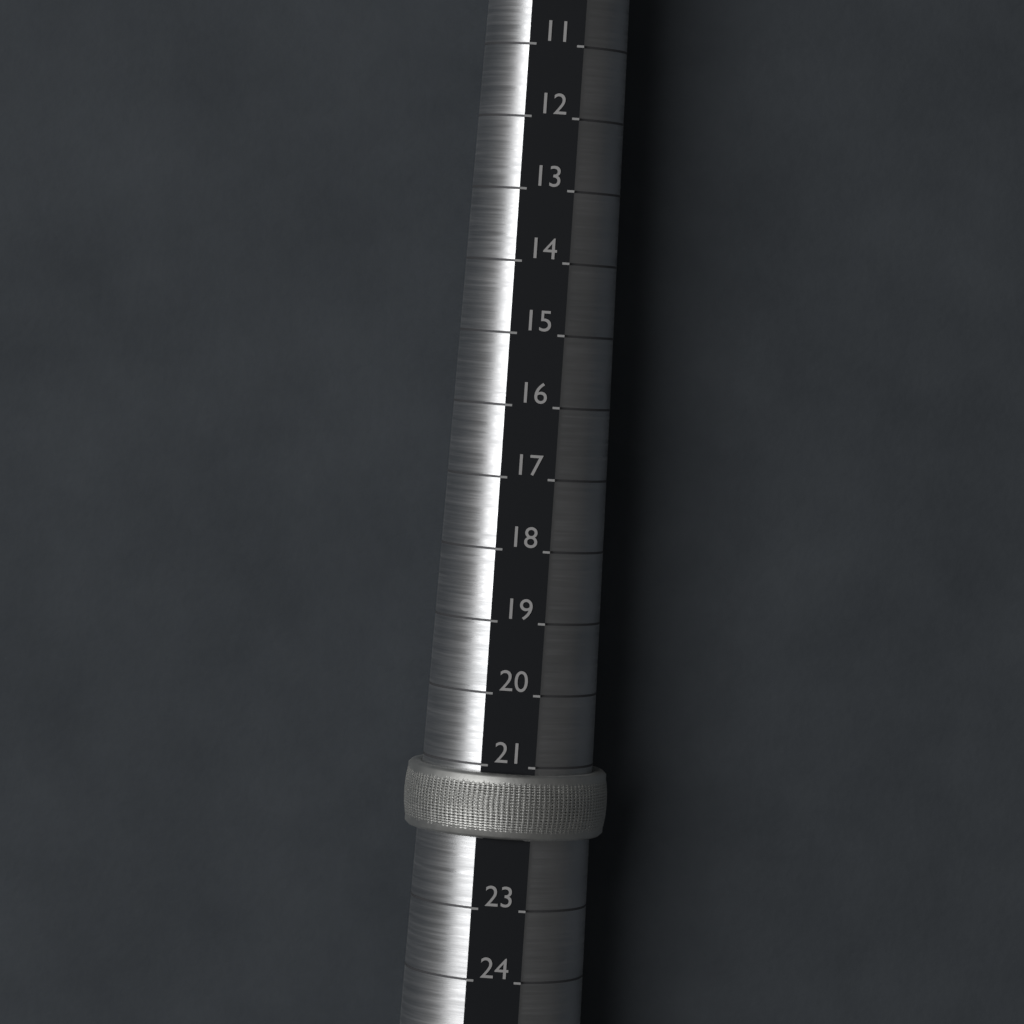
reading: 22 (no unit)
